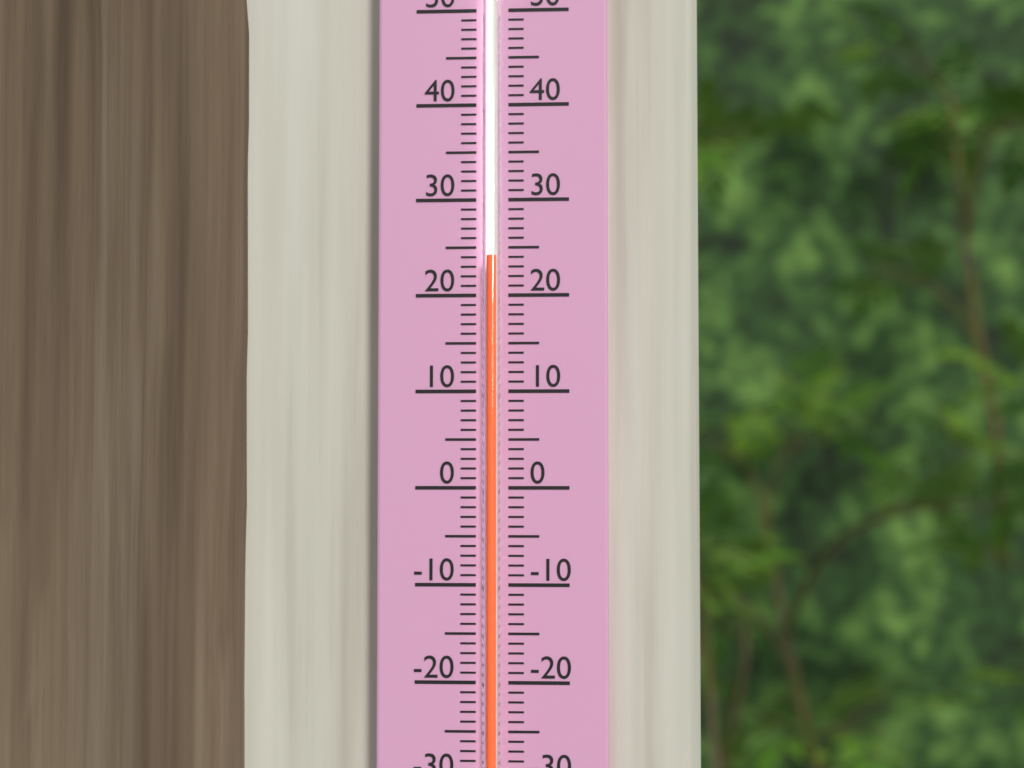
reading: 24 (no unit)
